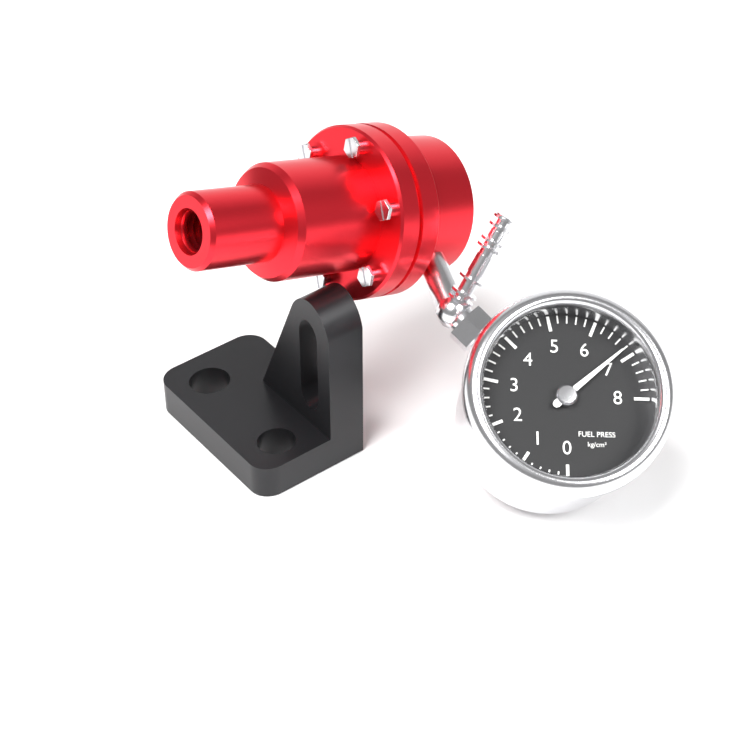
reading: 6.8 kg/cm²
